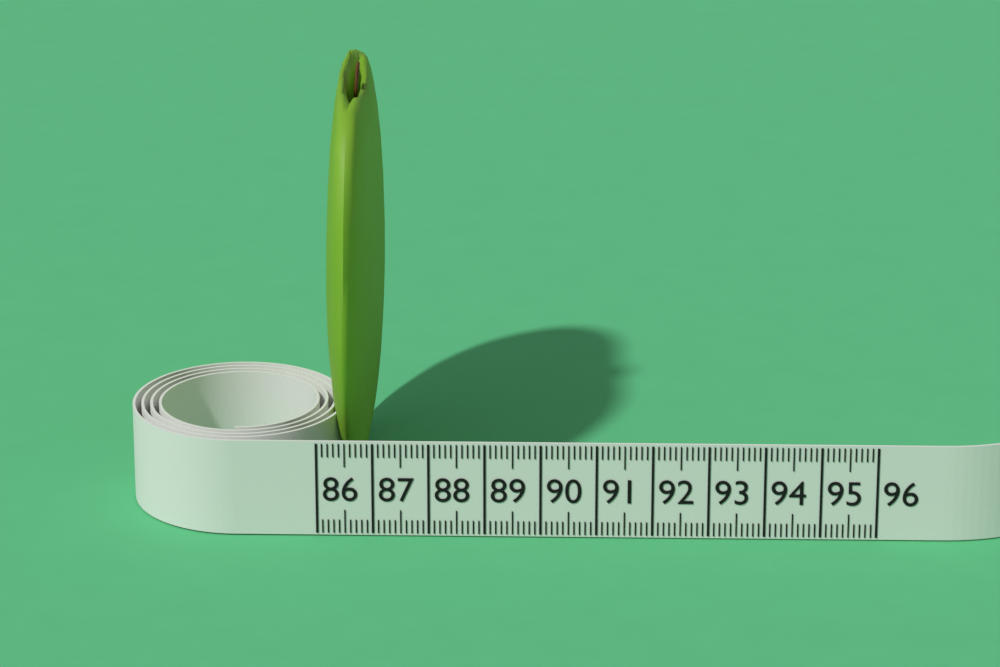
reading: 87.0 (no unit)
